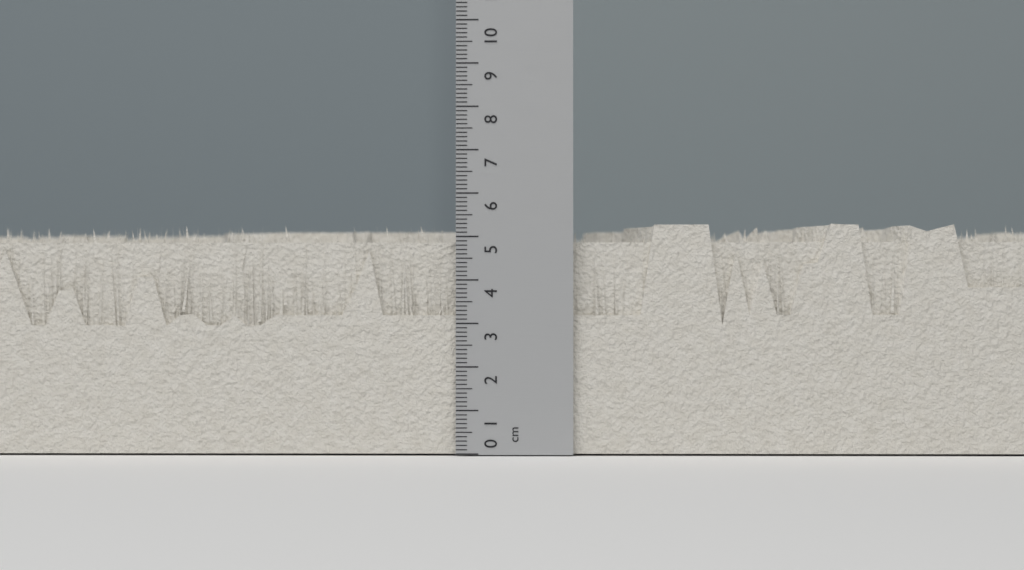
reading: 5.3 cm
